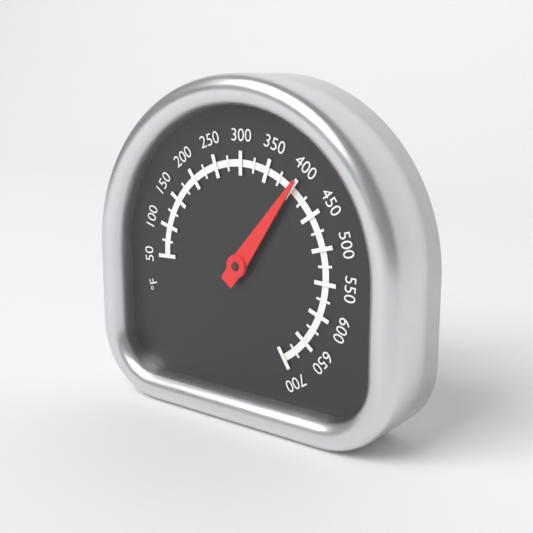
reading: 400 °F
